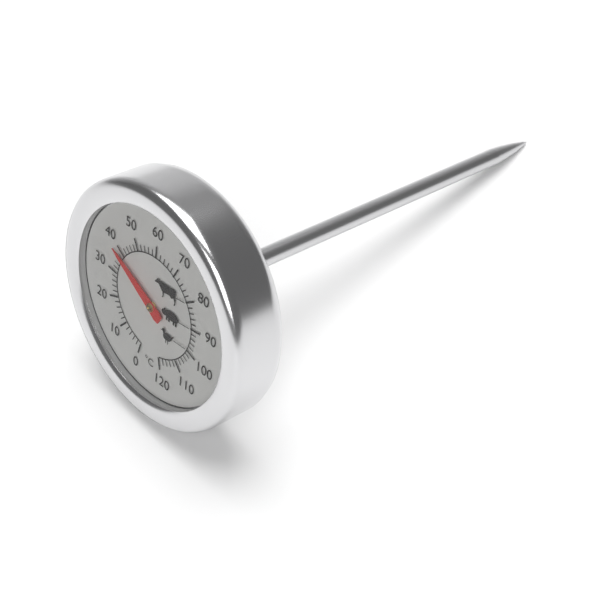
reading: 38 °C
